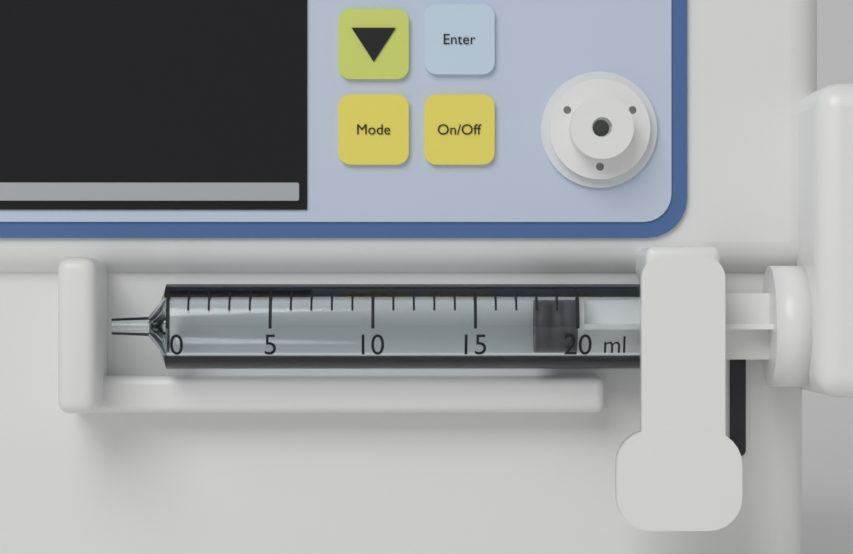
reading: 18 ml
